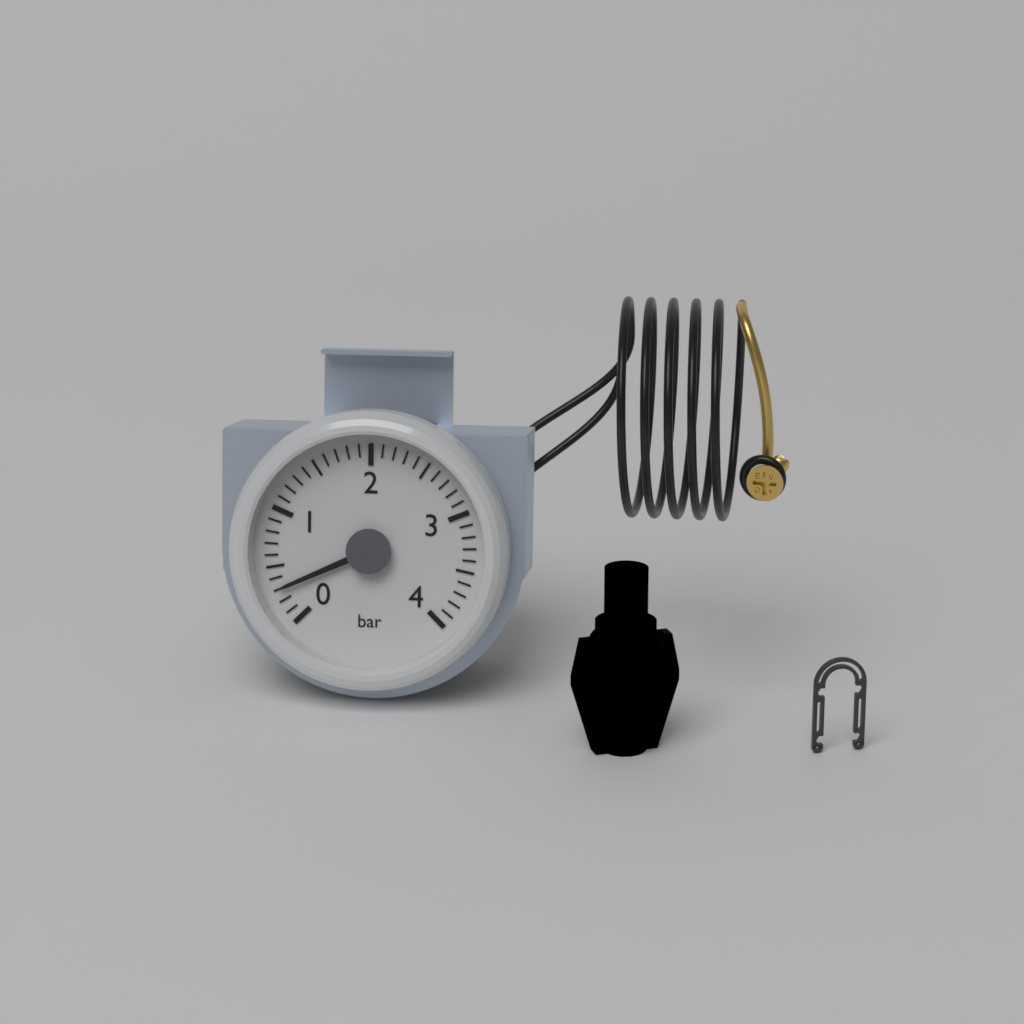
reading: 0.3 bar
